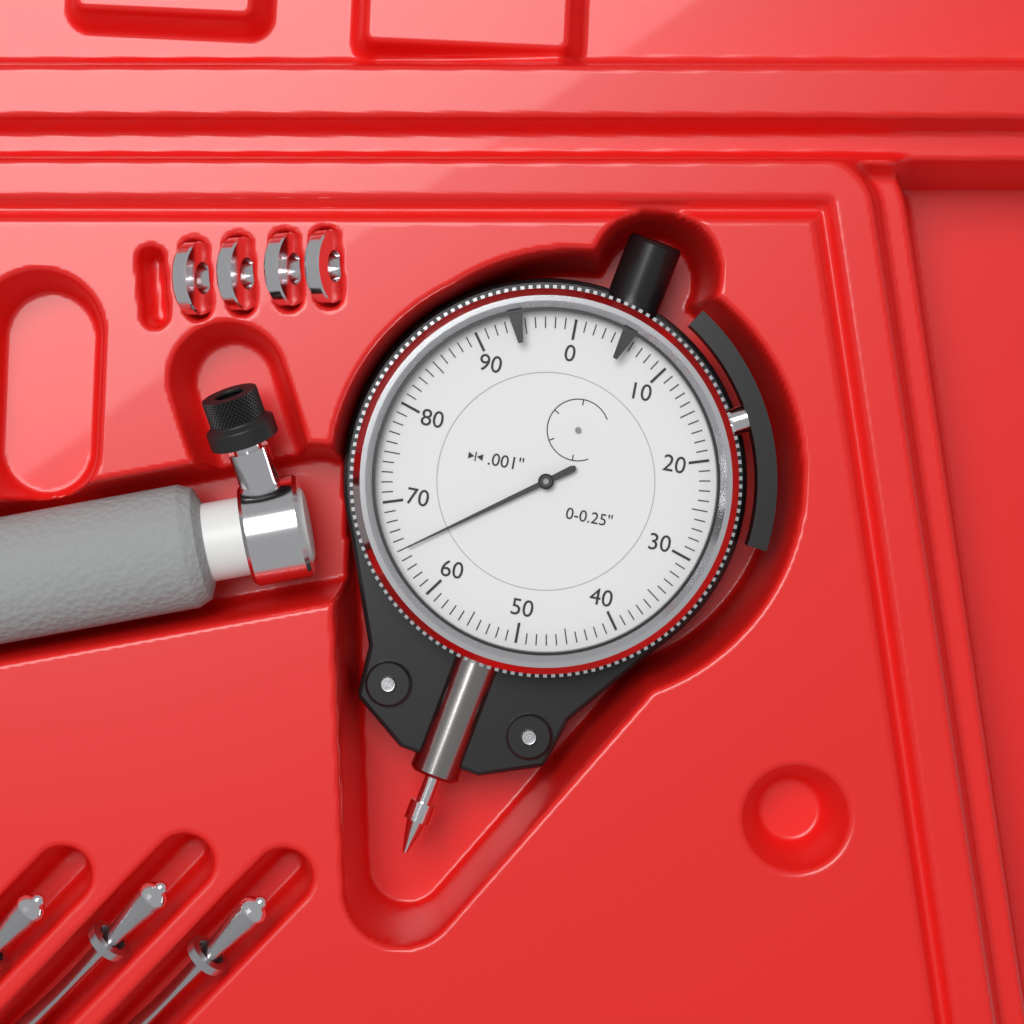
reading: 0.065 in
